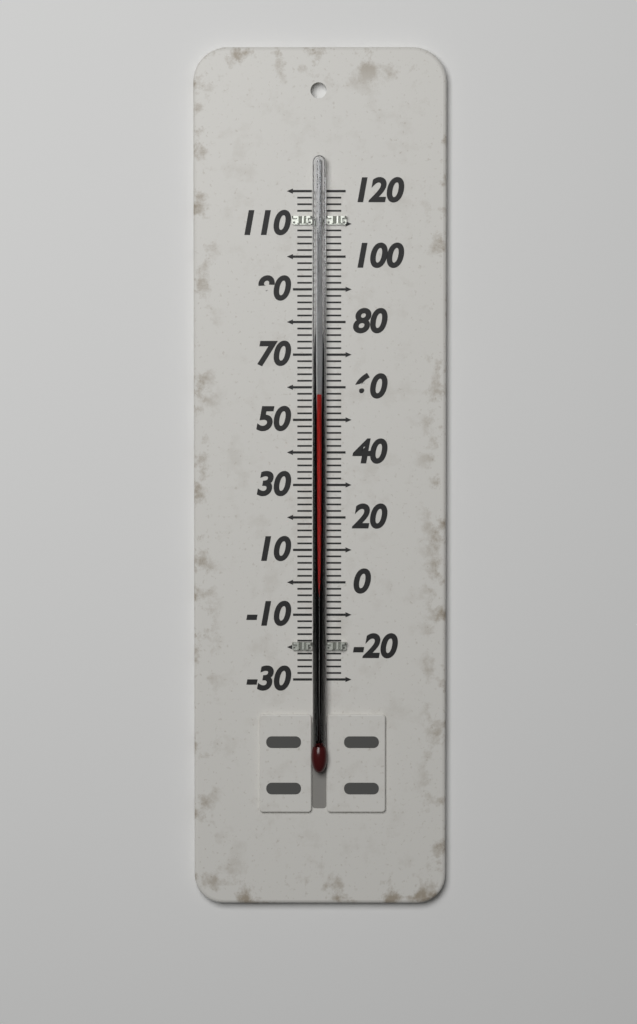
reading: 58 (no unit)
